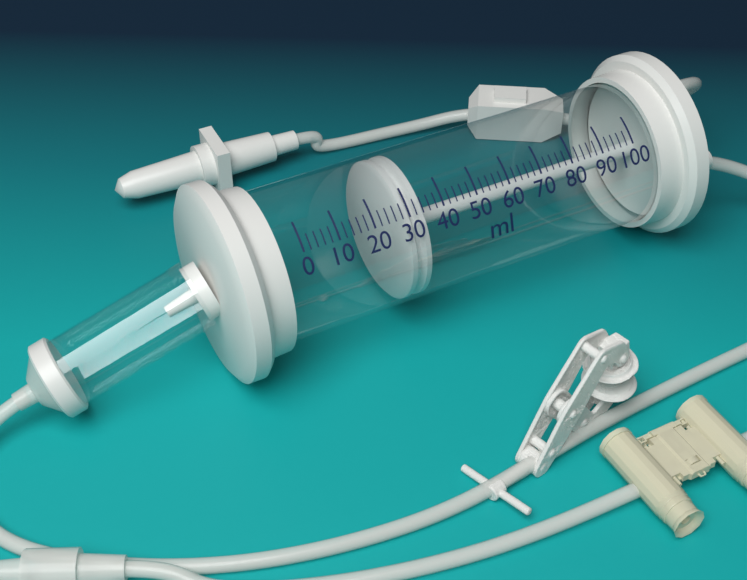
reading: 28 ml
